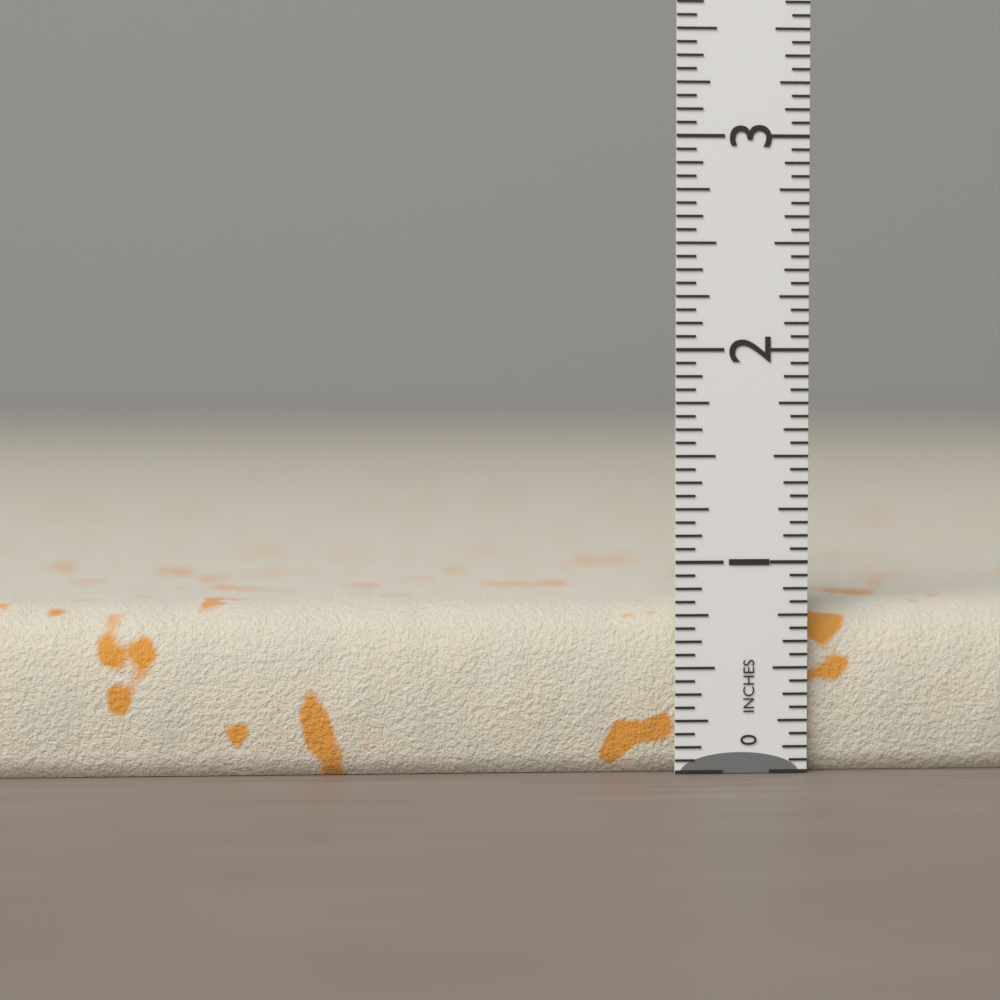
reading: 0.8125 in
